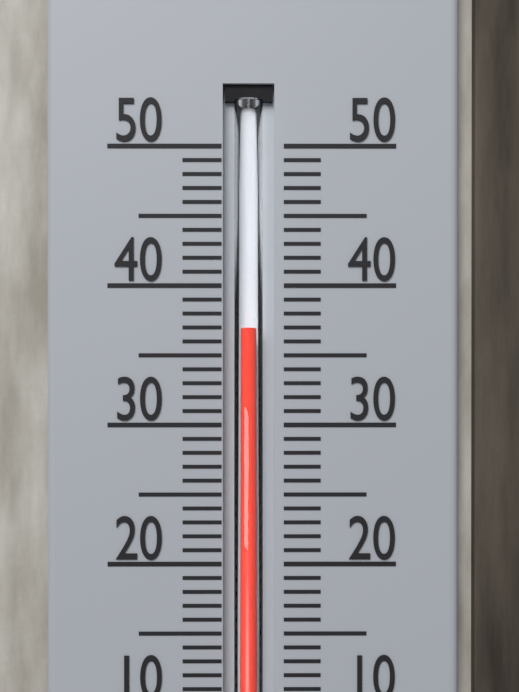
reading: 37 °C
